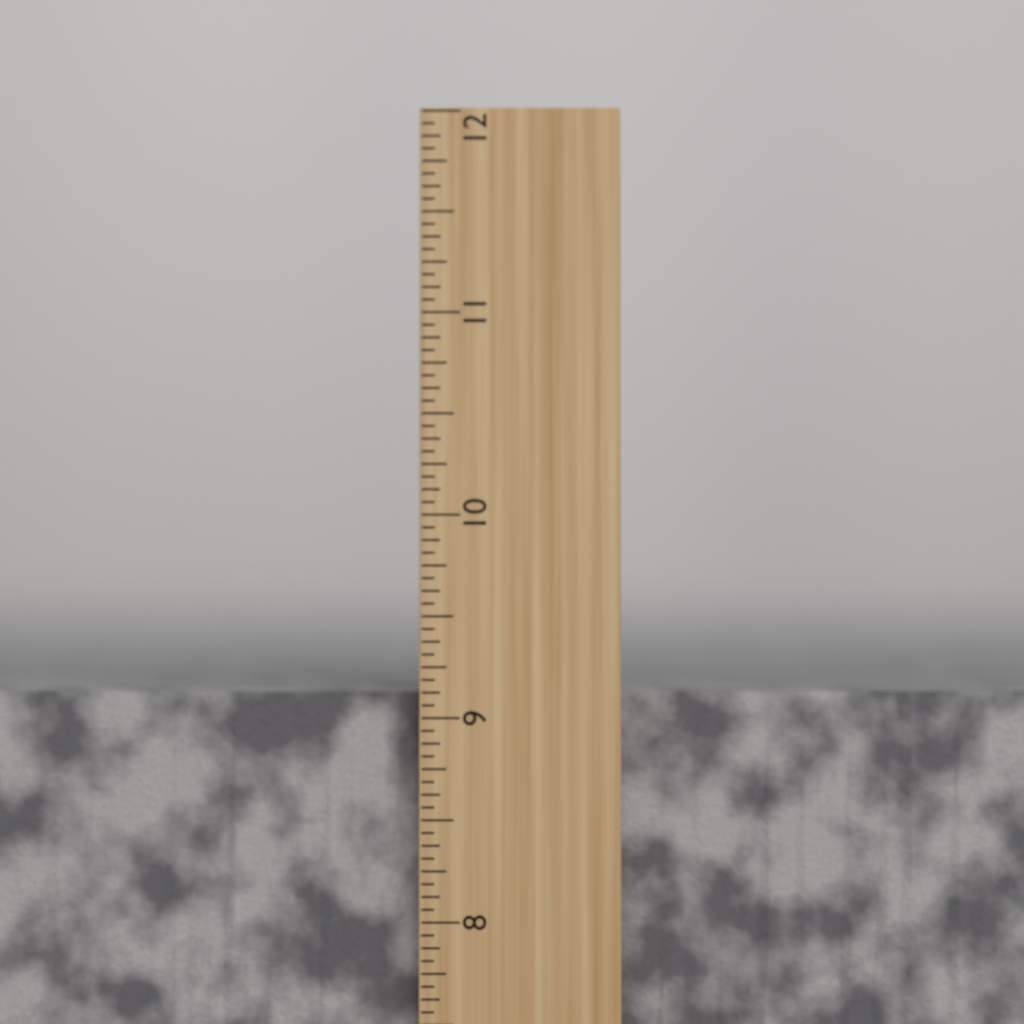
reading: 9.1250 inch
